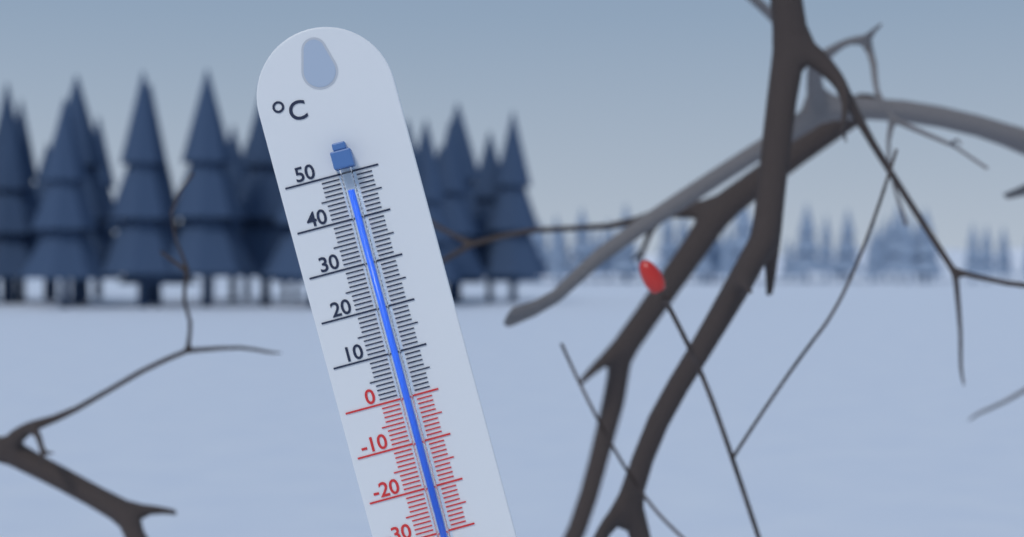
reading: 46 °C
